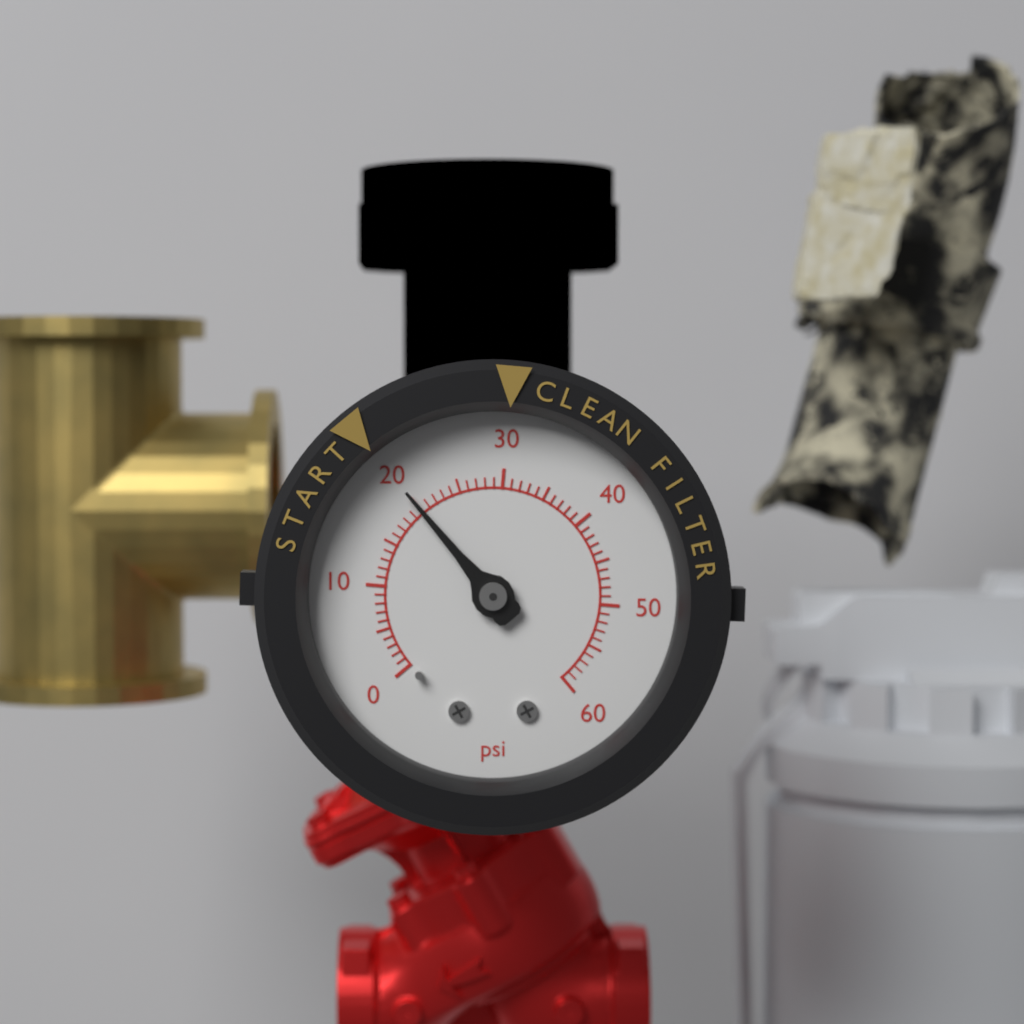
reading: 20 psi
